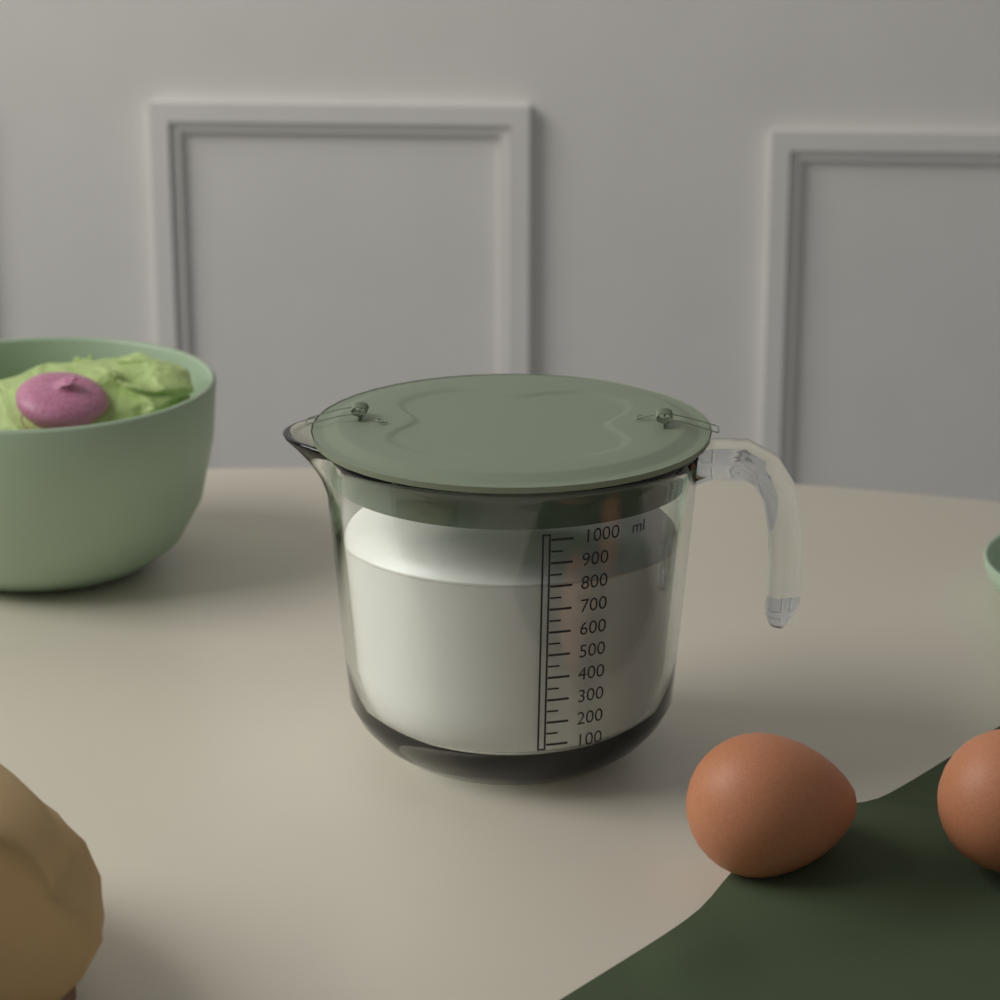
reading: 800 ml
